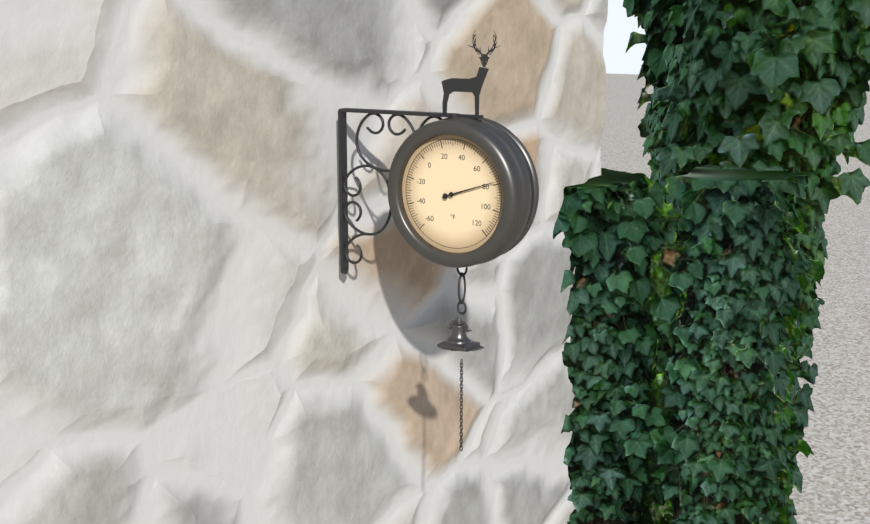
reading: 78 °F
